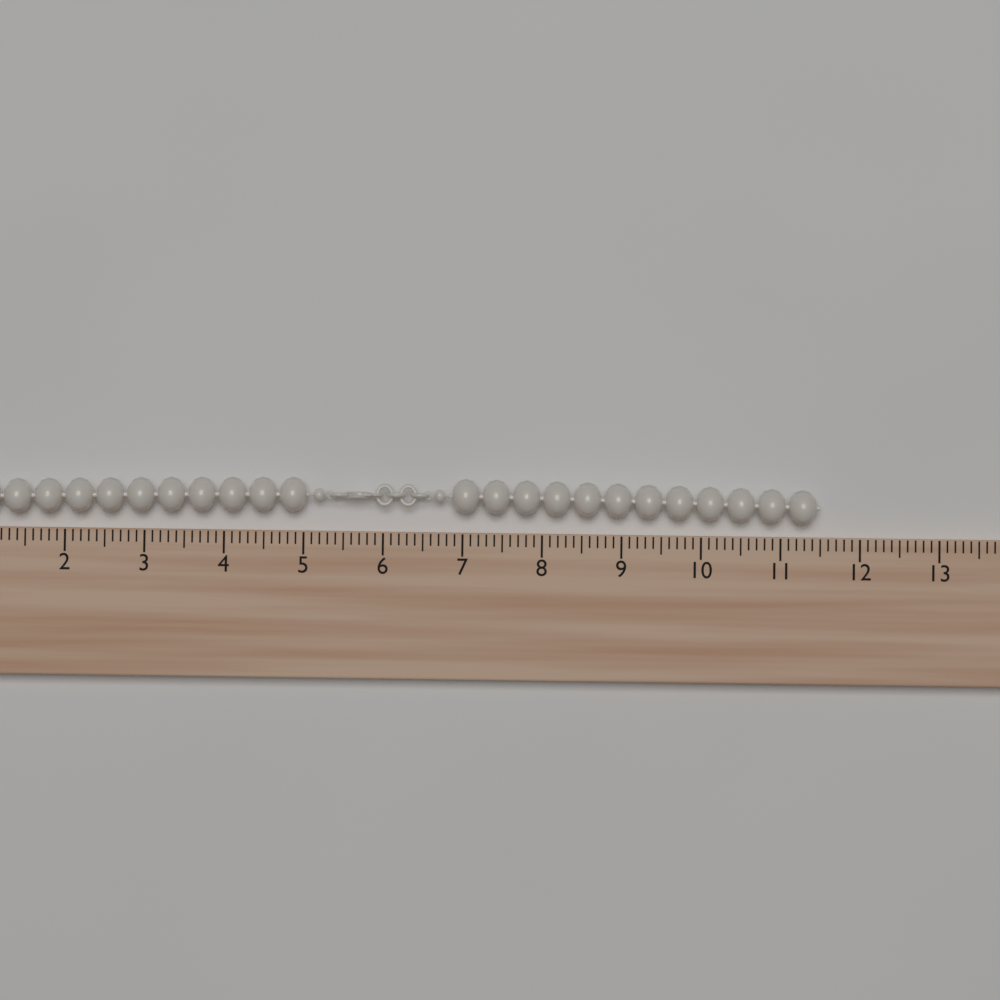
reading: 11.5 (no unit)
